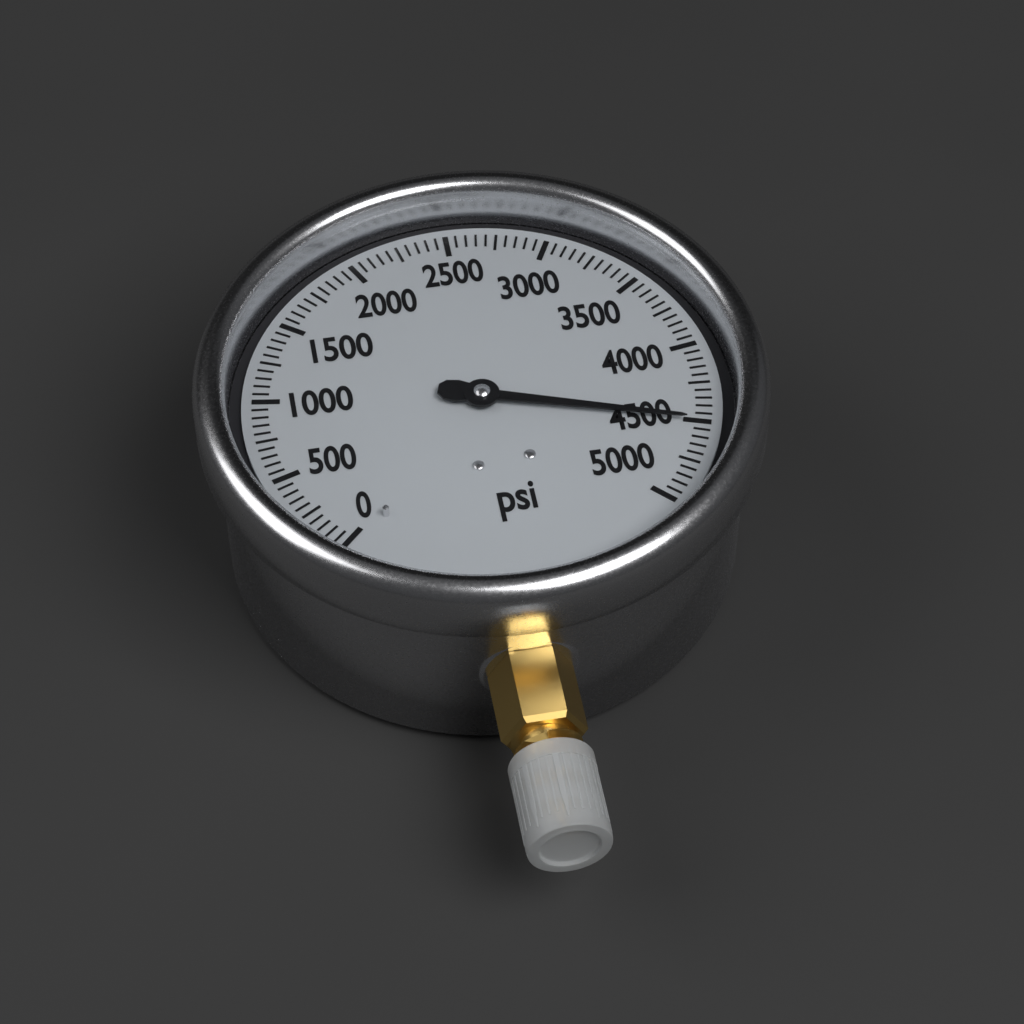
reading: 4500 psi
